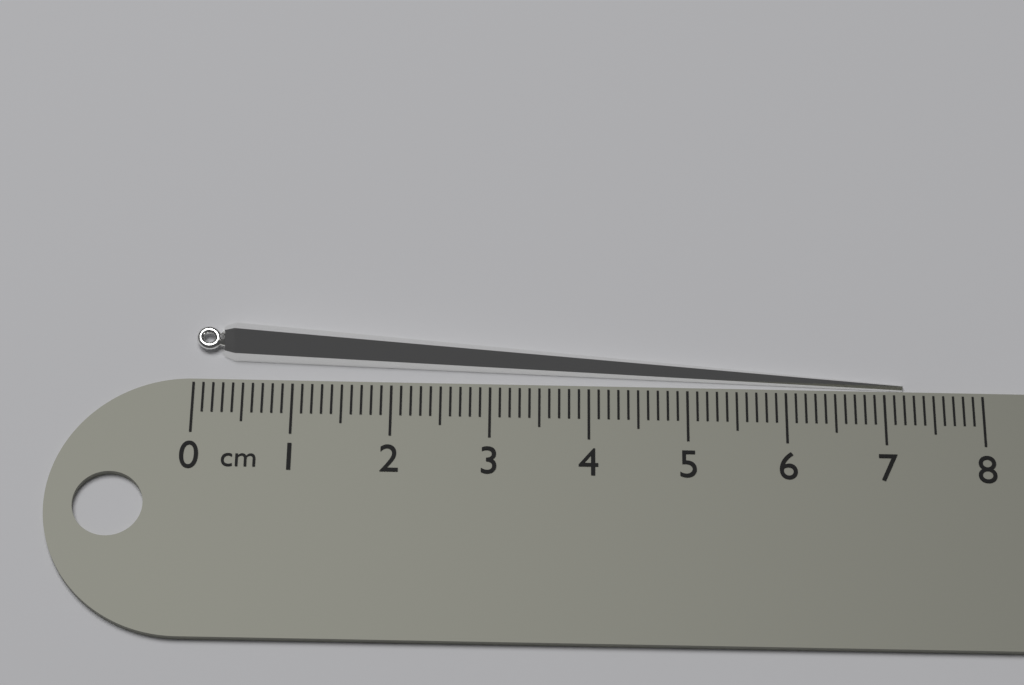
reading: 7.2 cm
